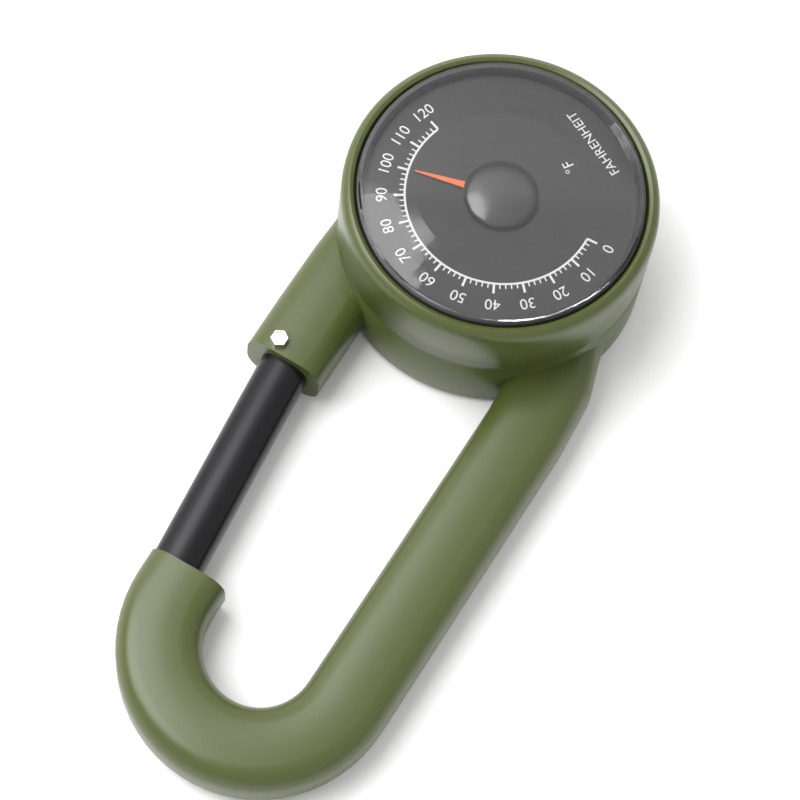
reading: 100 °F
